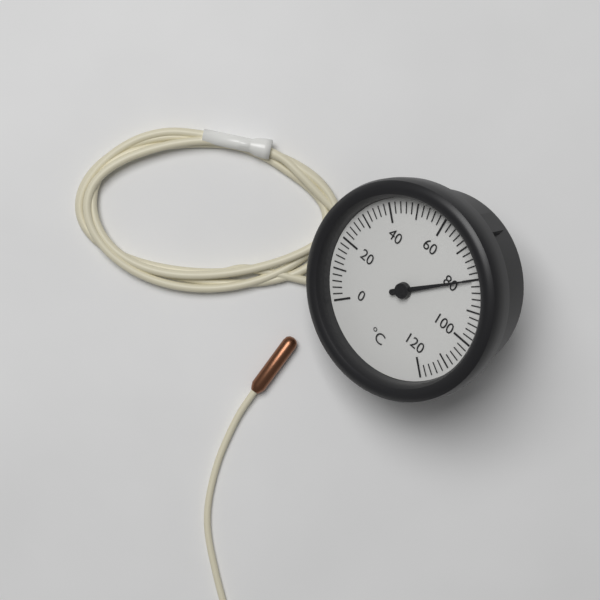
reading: 80 °C
